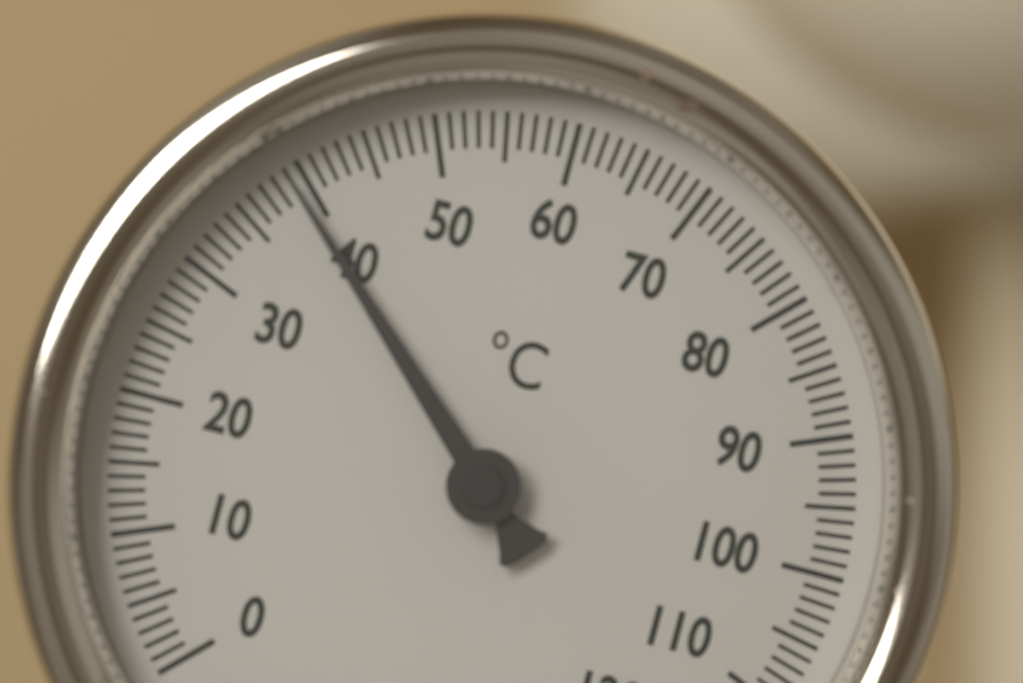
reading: 39 °C
